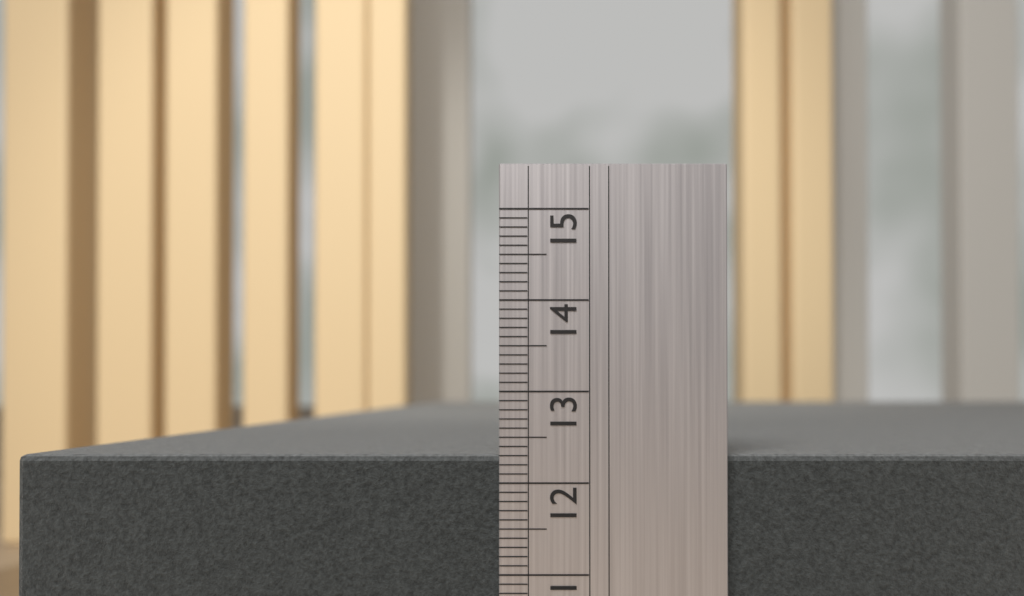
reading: 12.3 (no unit)
